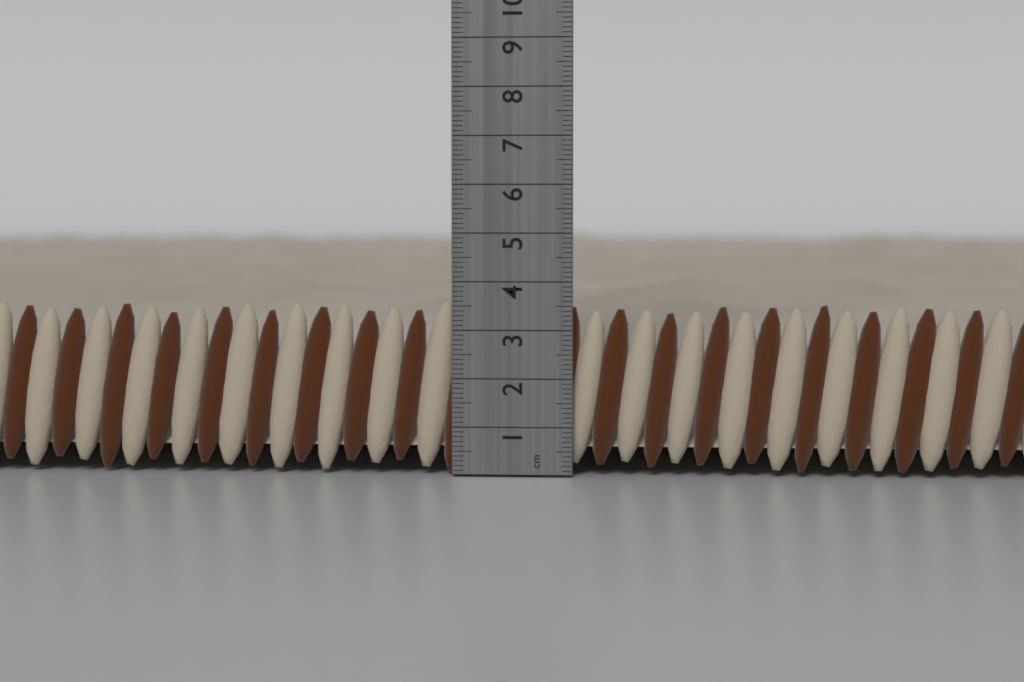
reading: 3.6 cm
